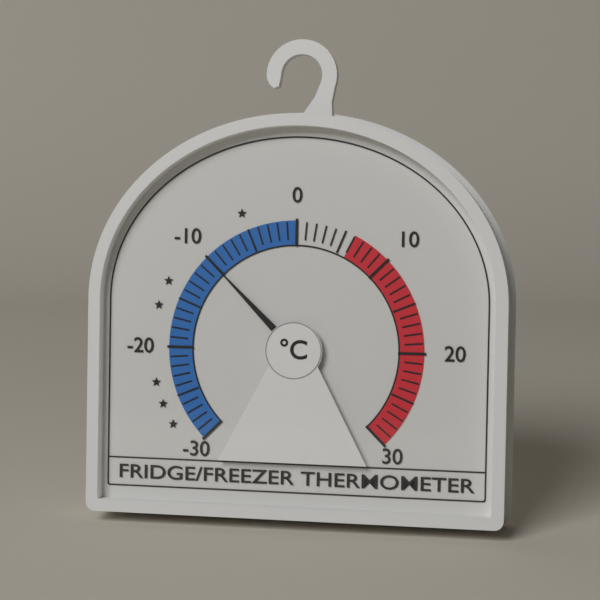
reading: -10 °C
